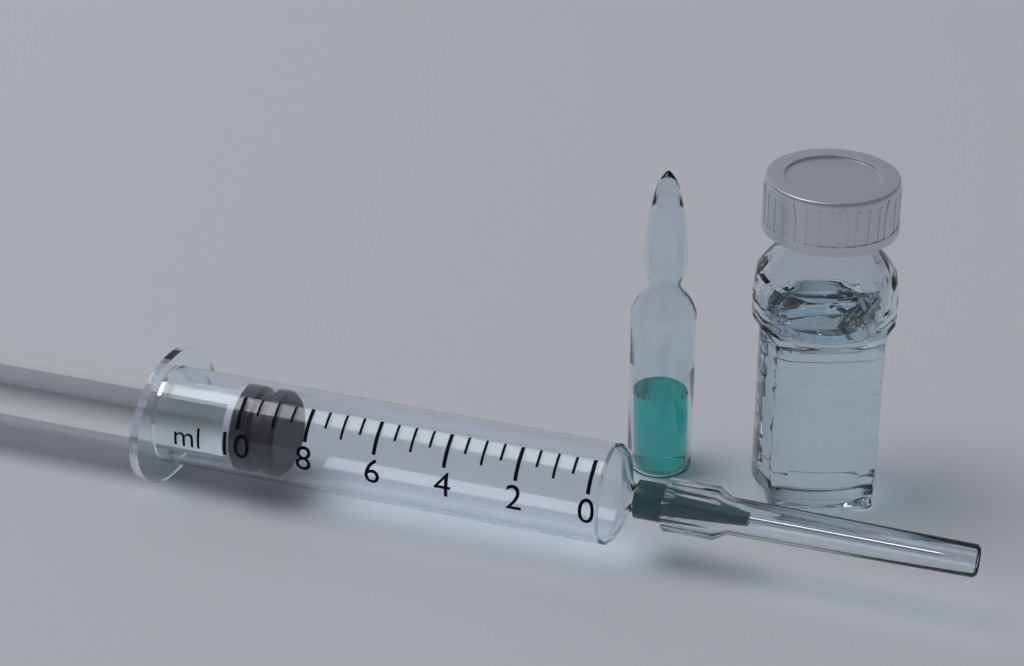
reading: 9.0 ml
